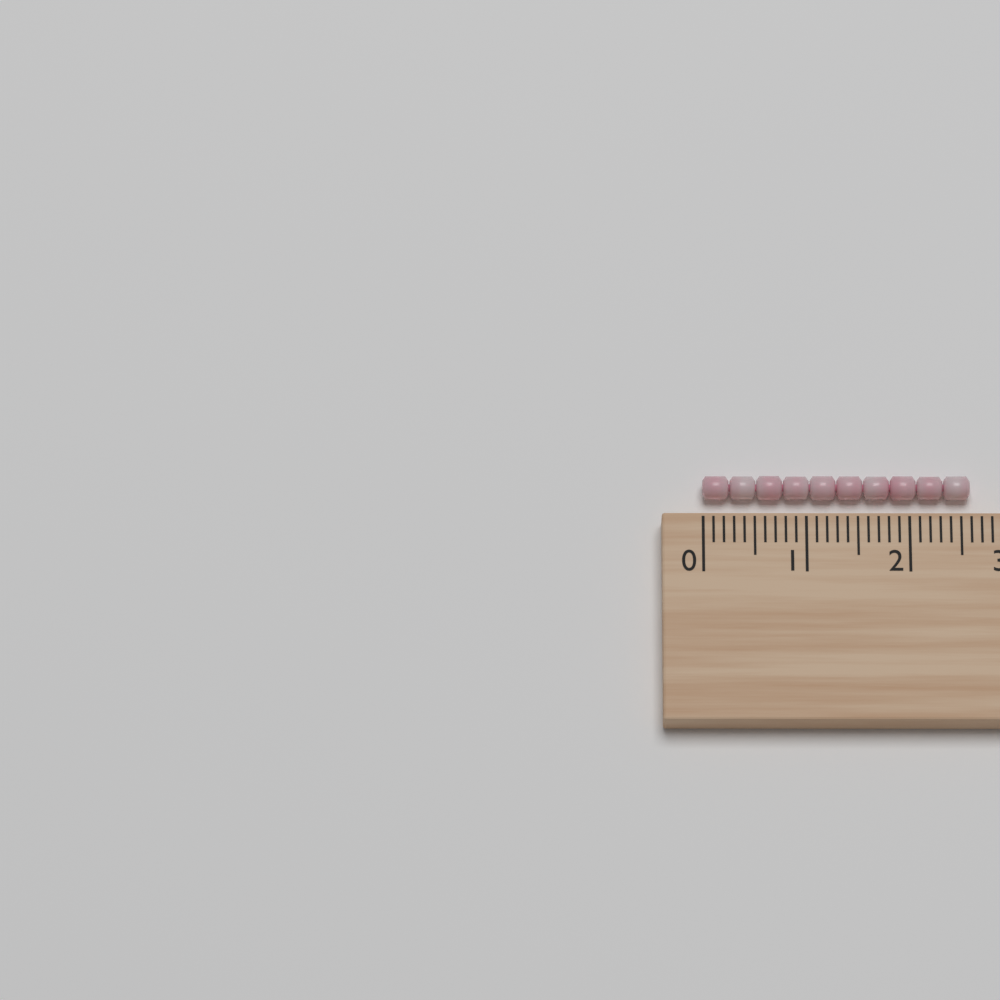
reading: 2.6 cm
